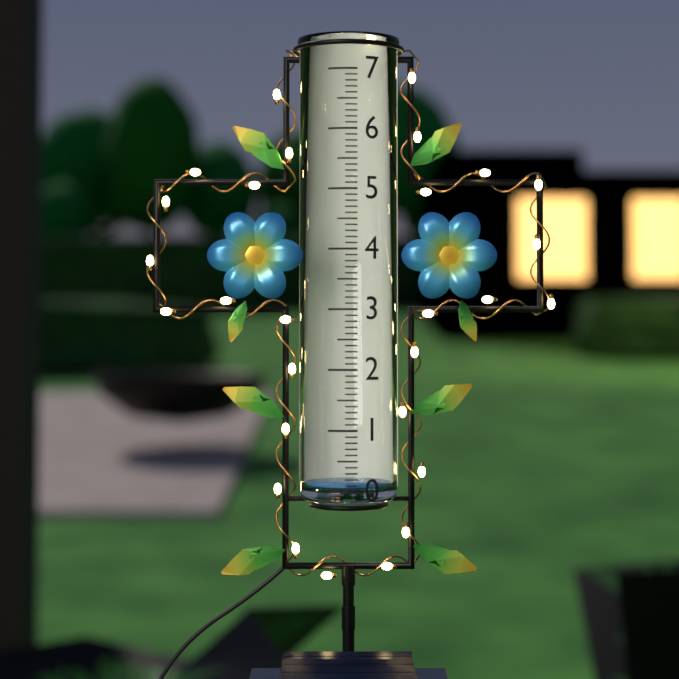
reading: 0.1 (no unit)
